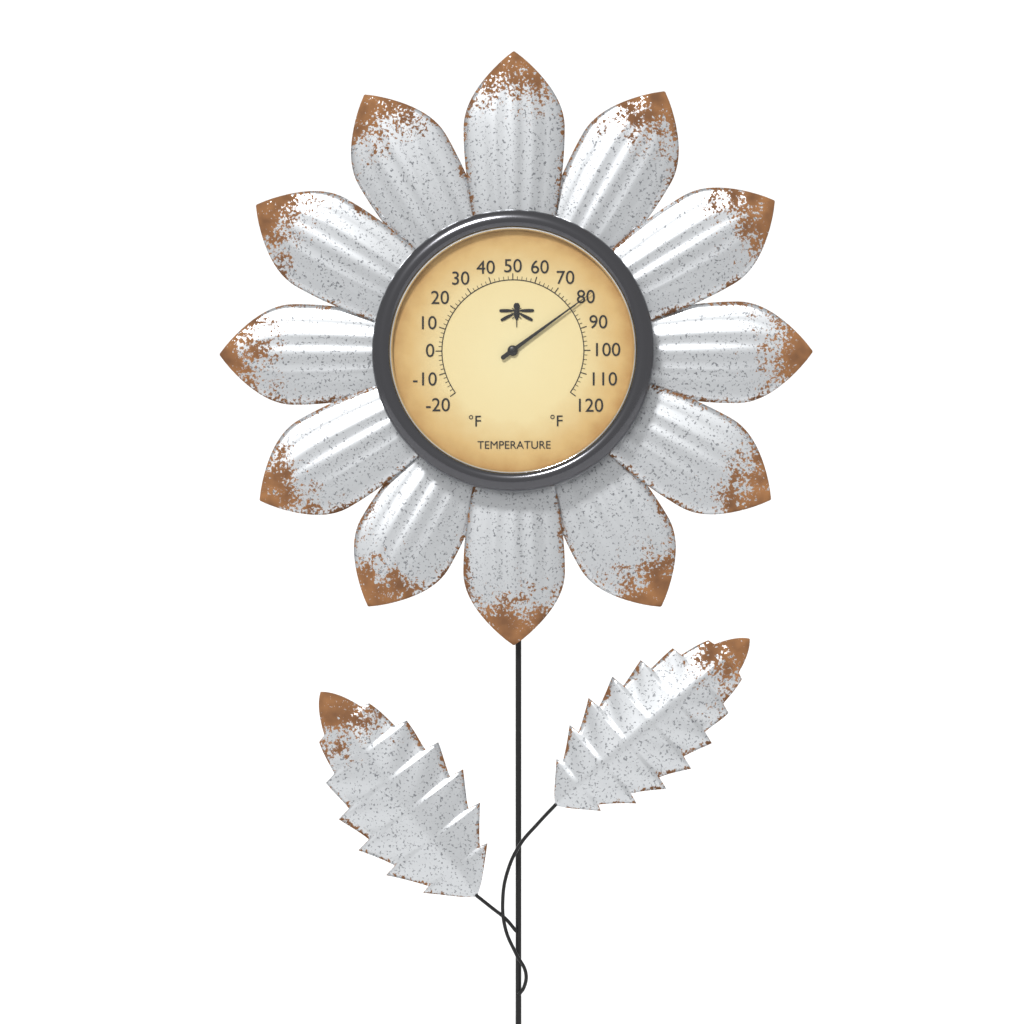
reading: 80 °F
